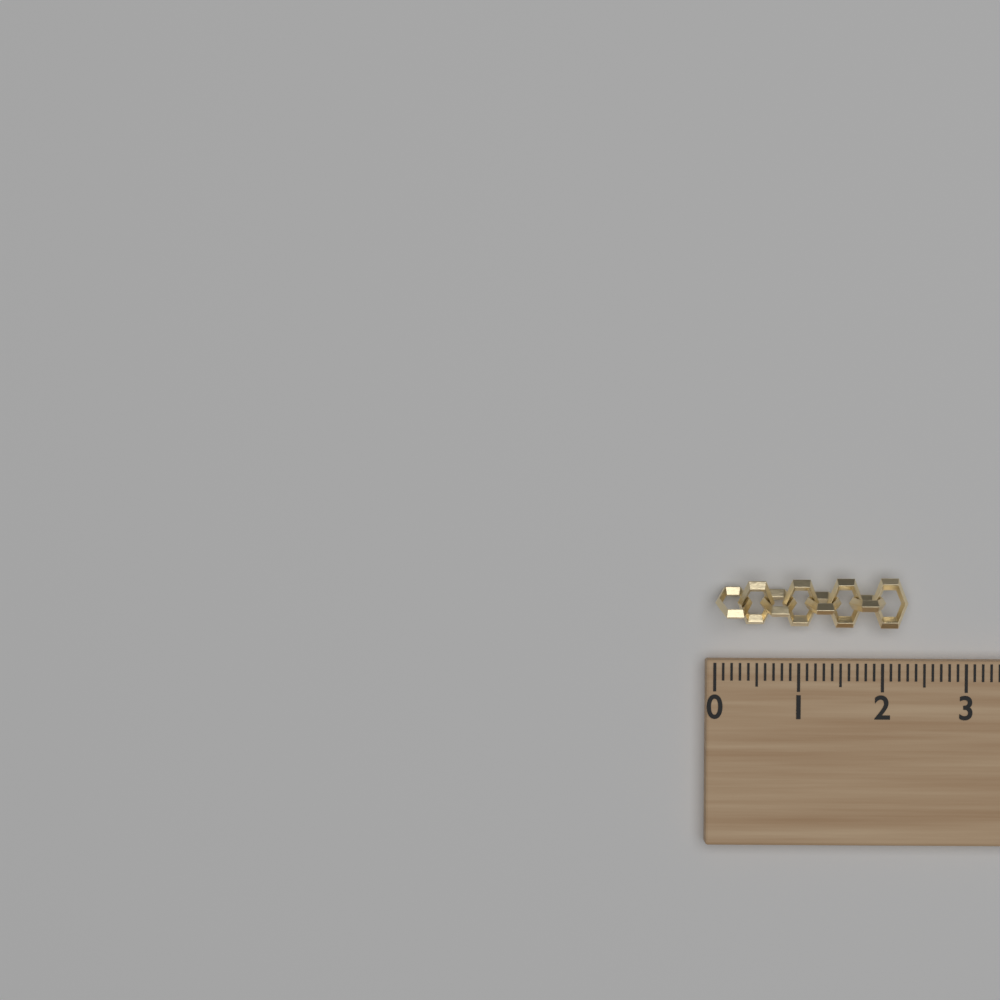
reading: 2.3 (no unit)
